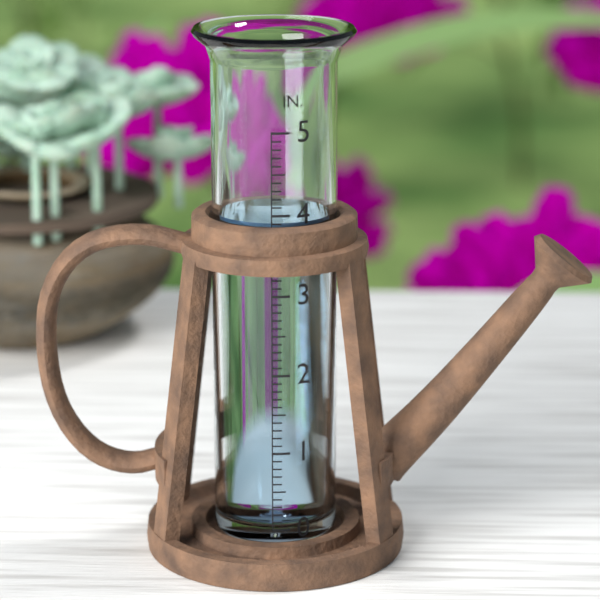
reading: 3.9 in
